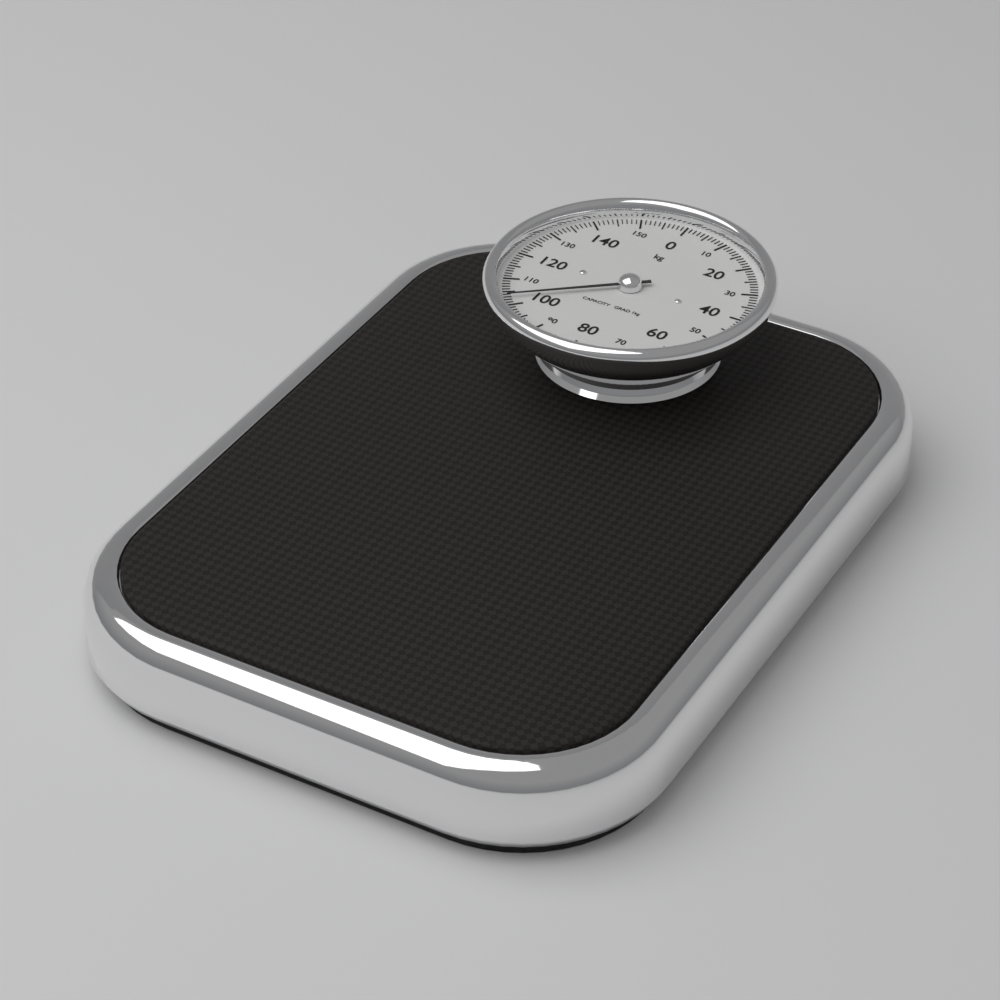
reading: 103 kg
